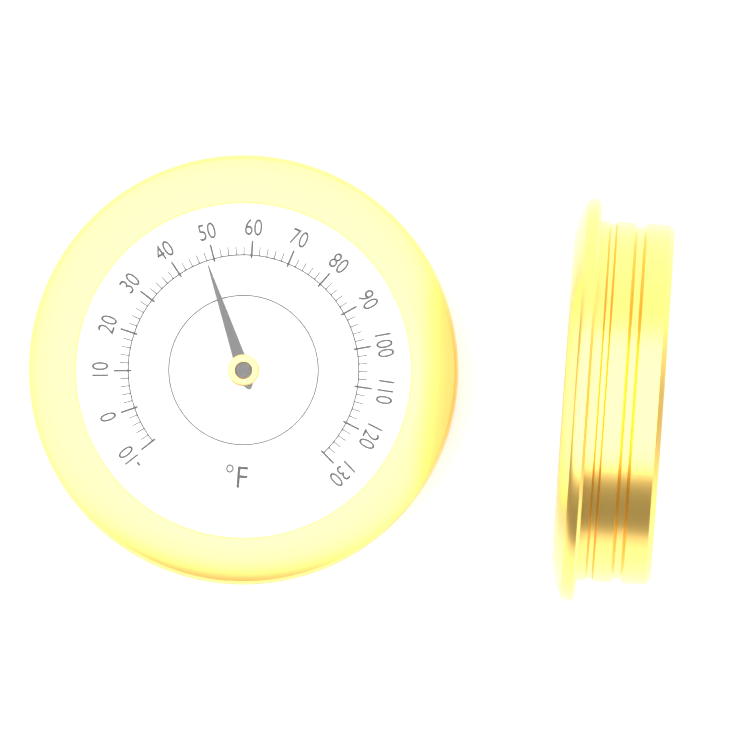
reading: 48 °F
